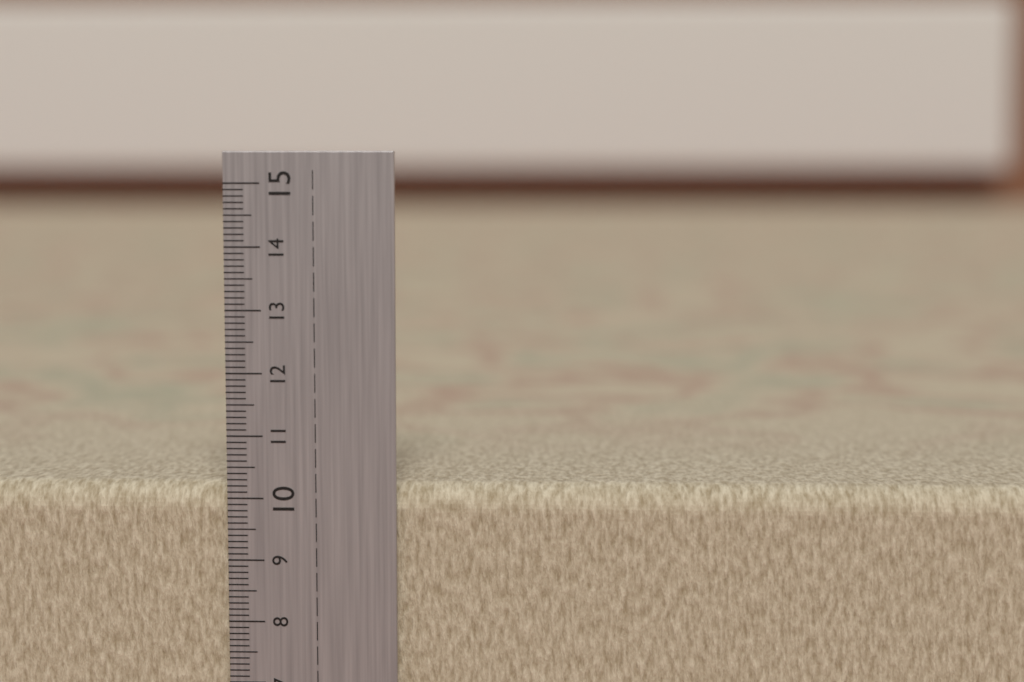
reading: 10.2 cm
